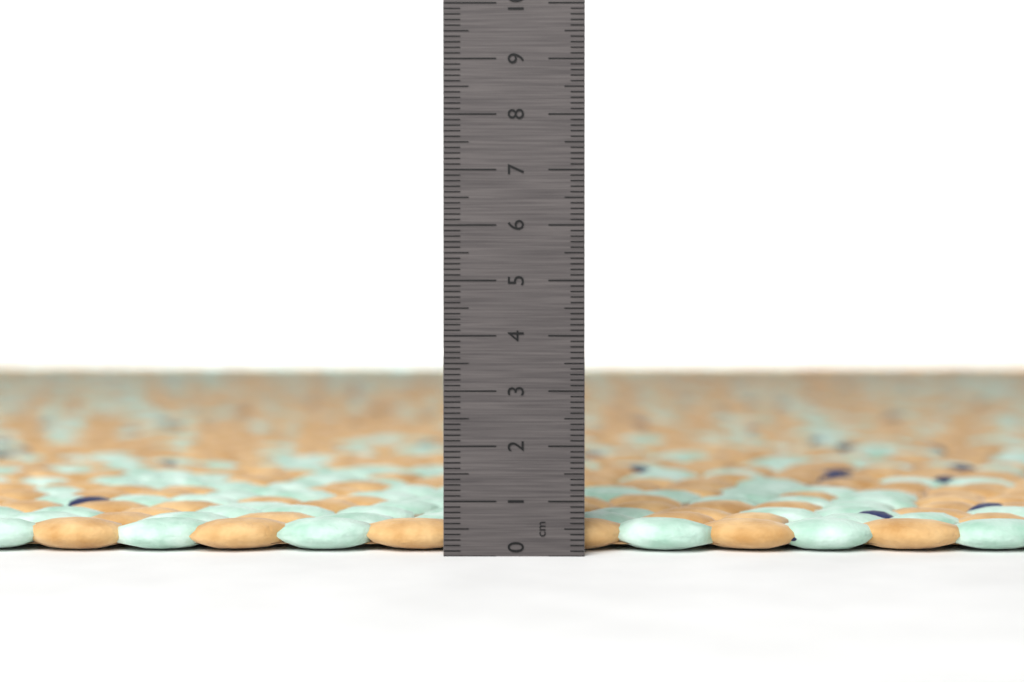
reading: 0.6 cm
